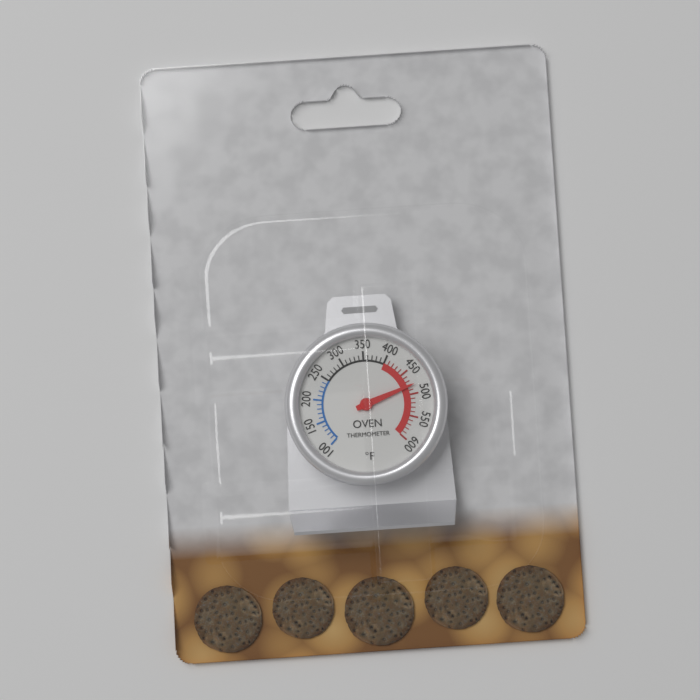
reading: 480 °F
